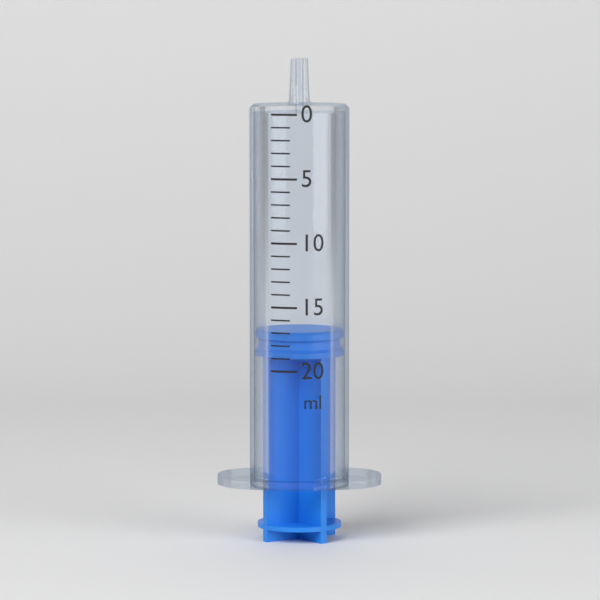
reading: 17 ml
